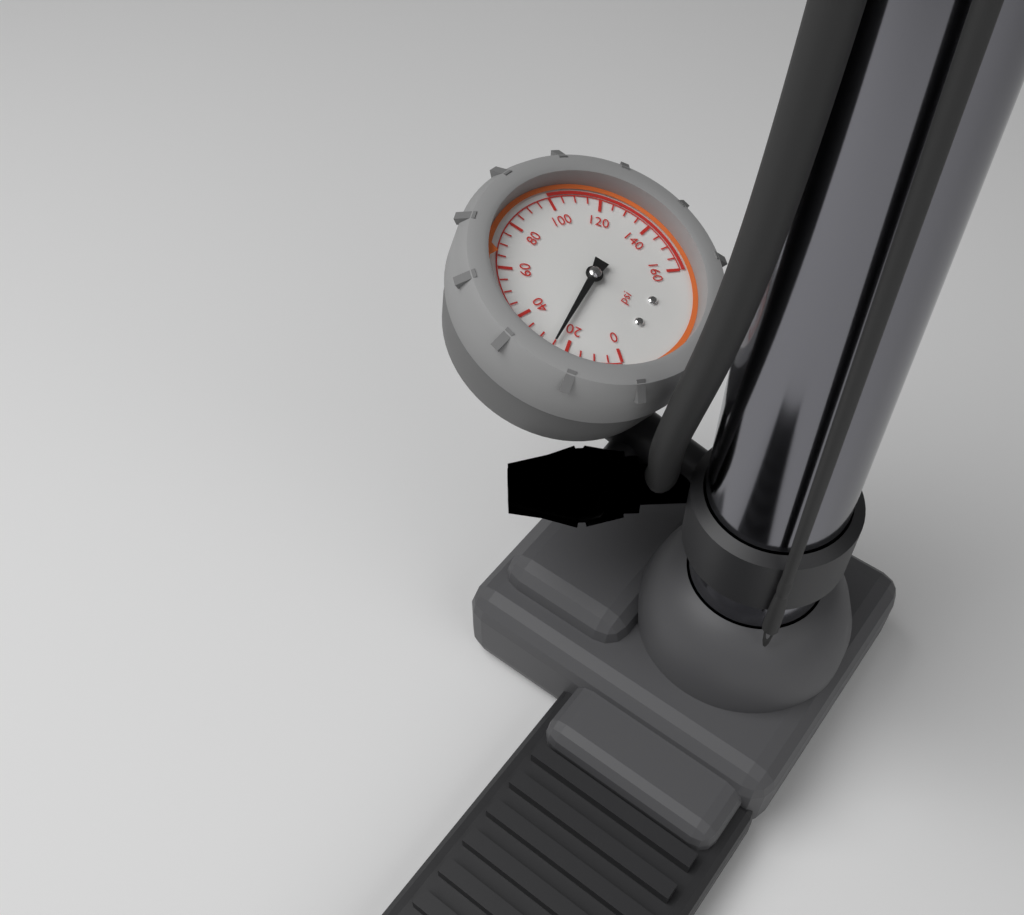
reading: 25 psi
